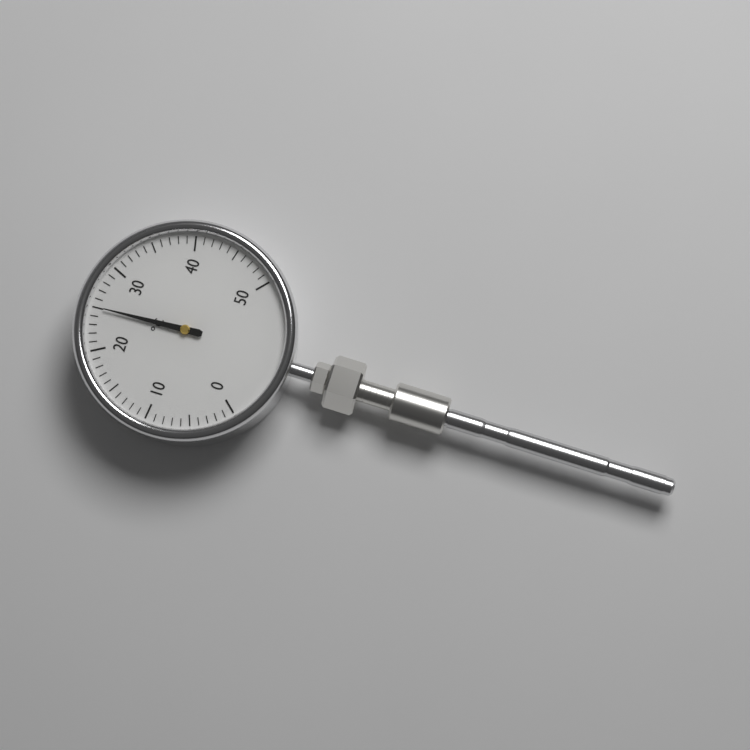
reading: 25 °C
